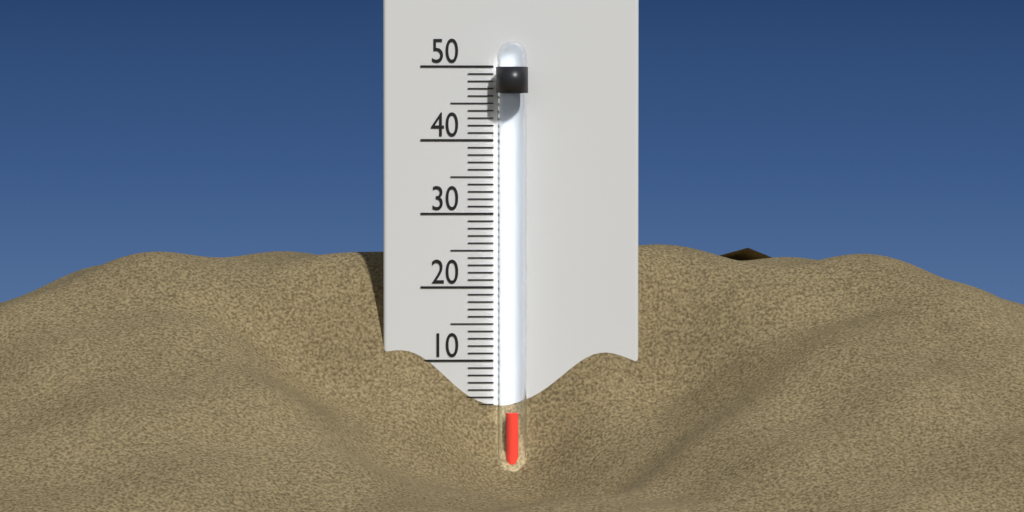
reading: 3 °C
